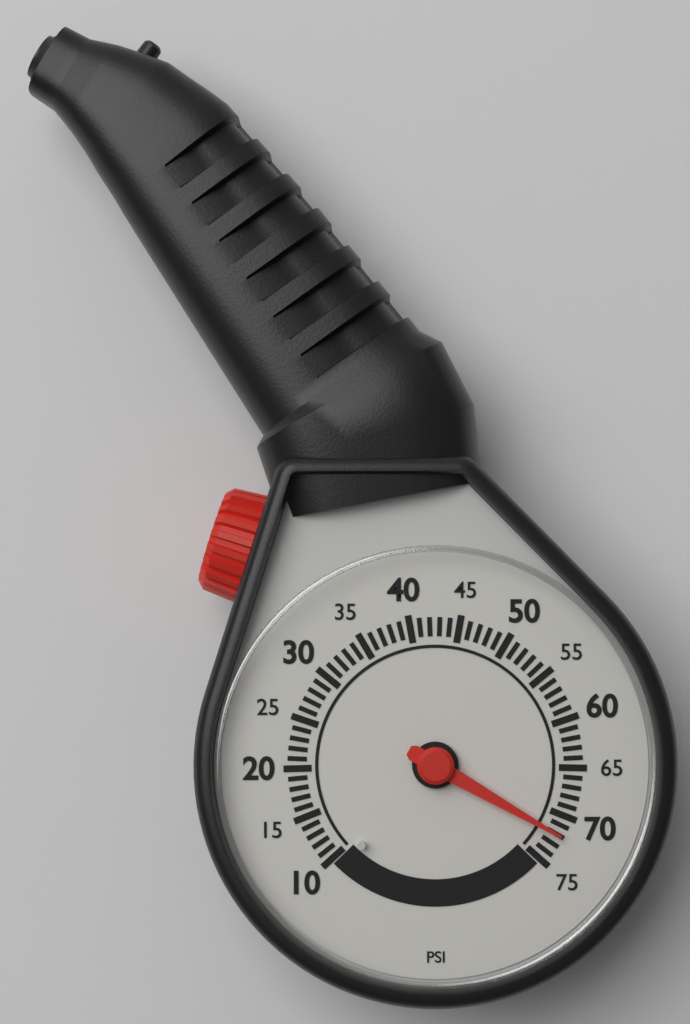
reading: 72 psi
